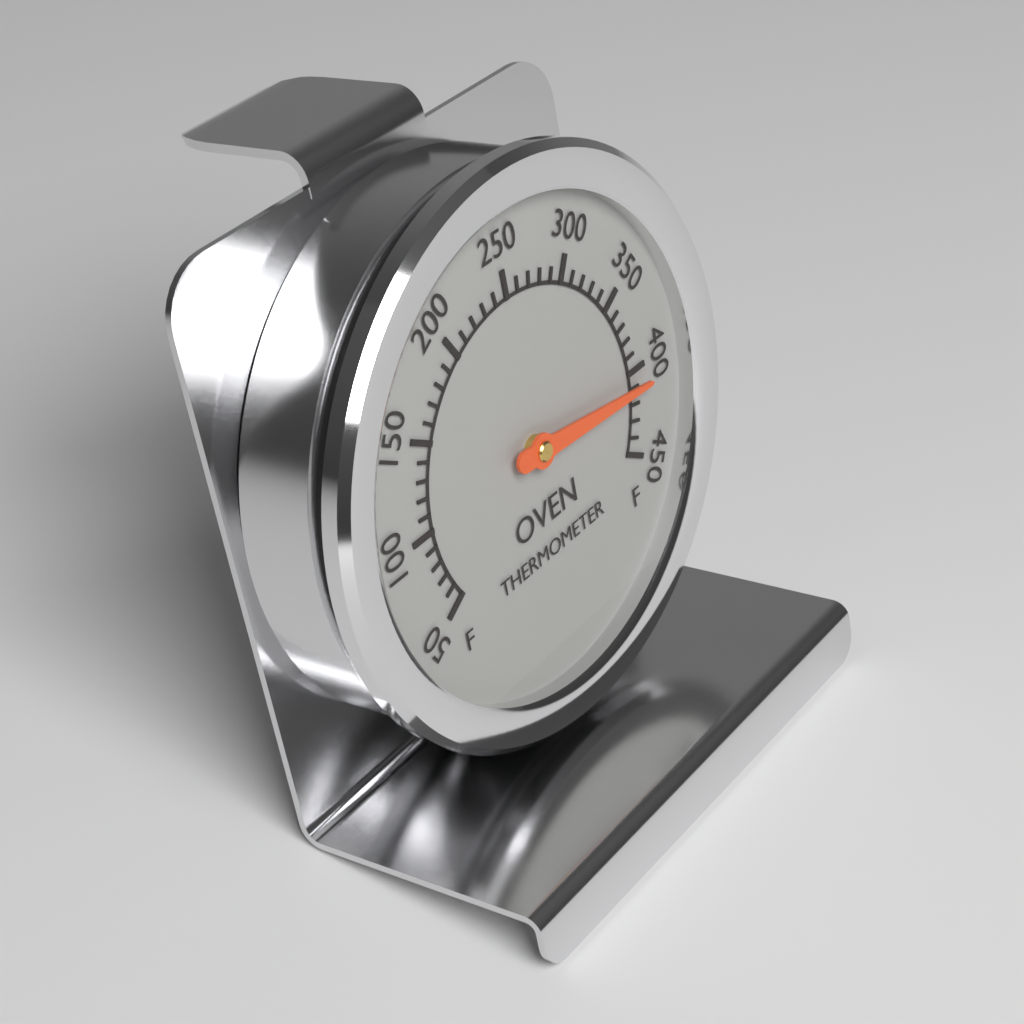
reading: 410 °F
